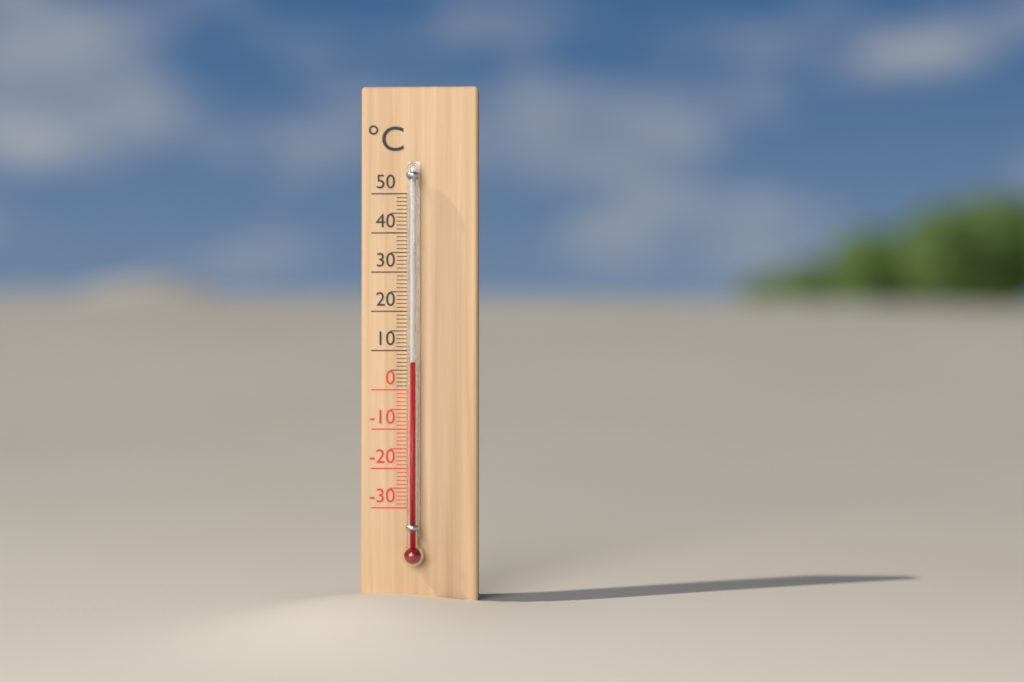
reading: 7 °C
